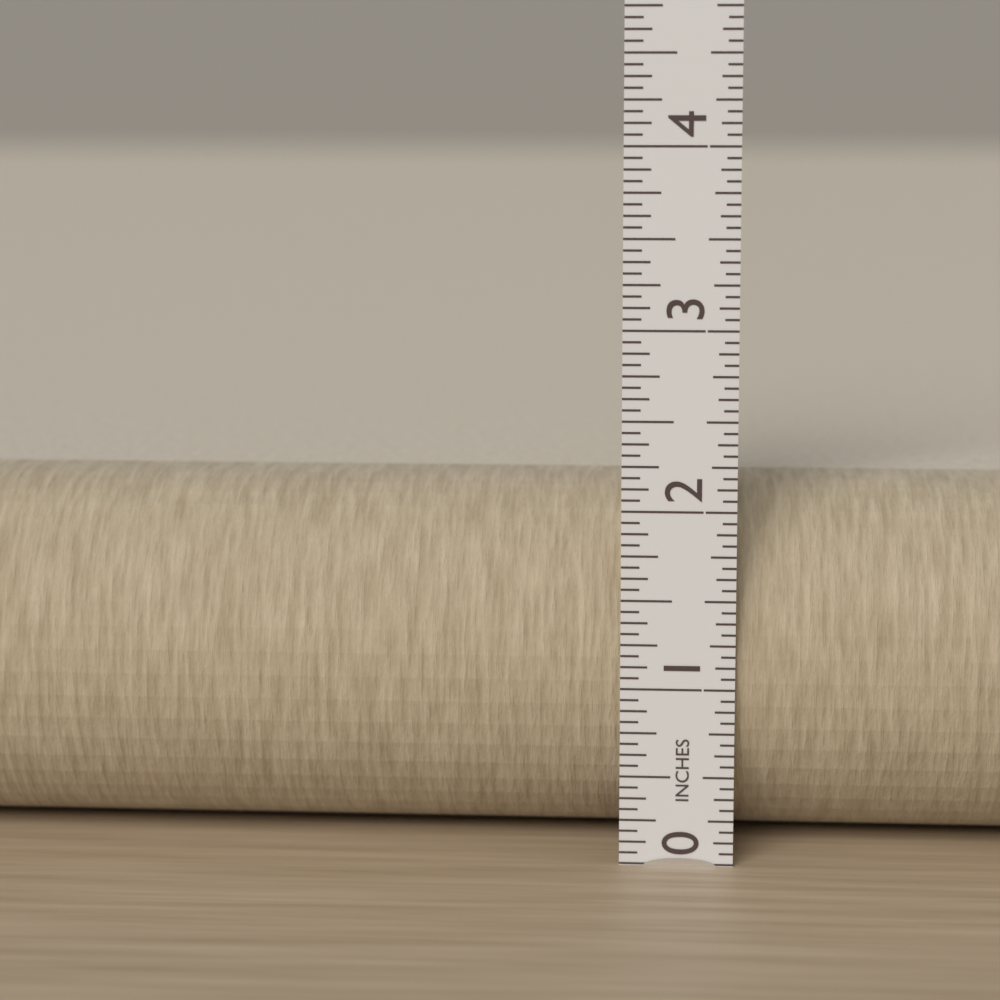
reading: 2.0625 in
